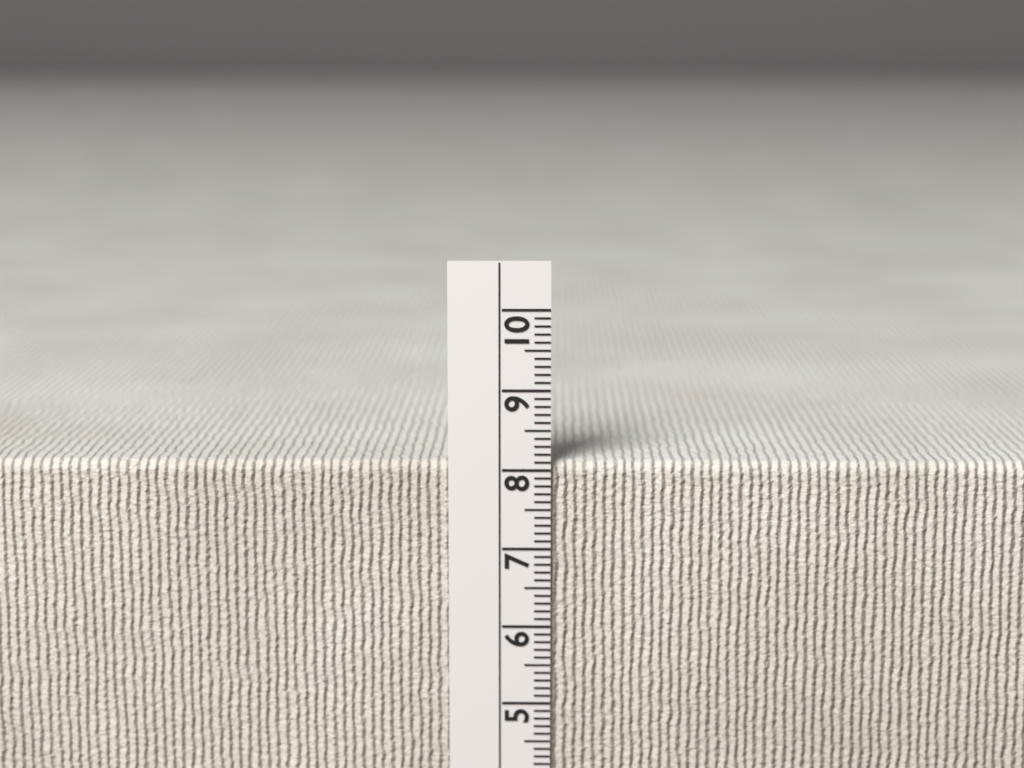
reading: 8.1 cm
